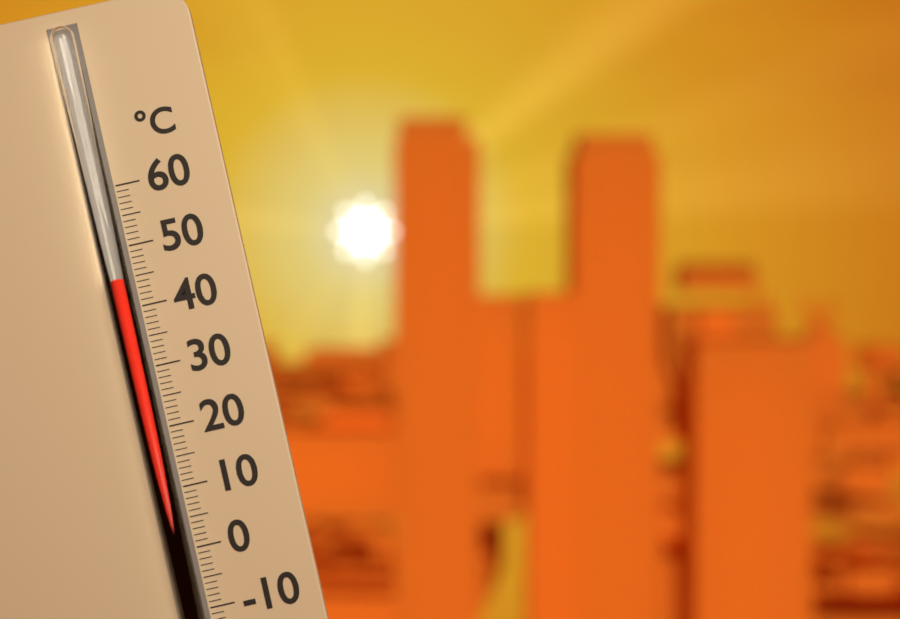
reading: 45 °C
